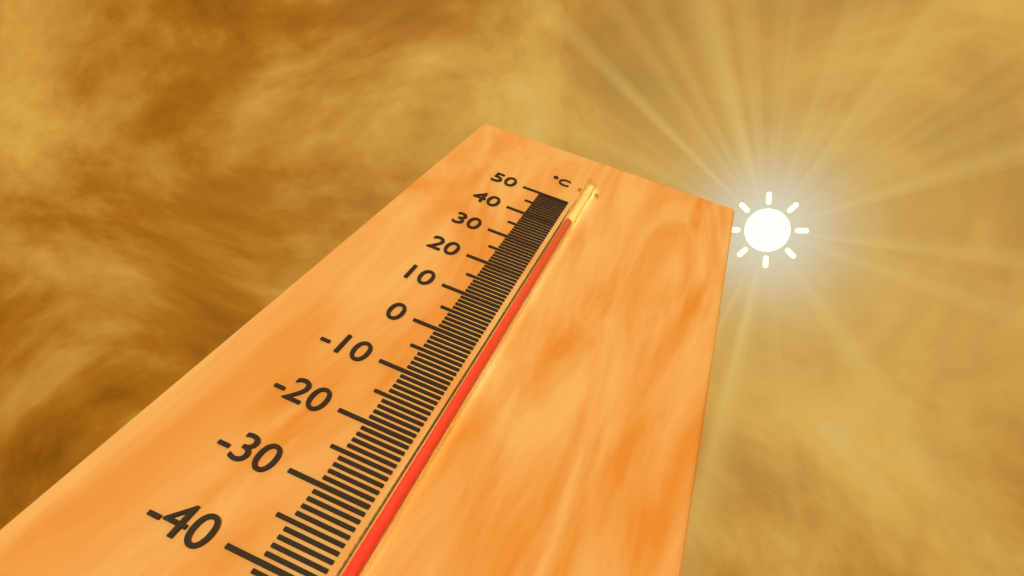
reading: 40 °C
